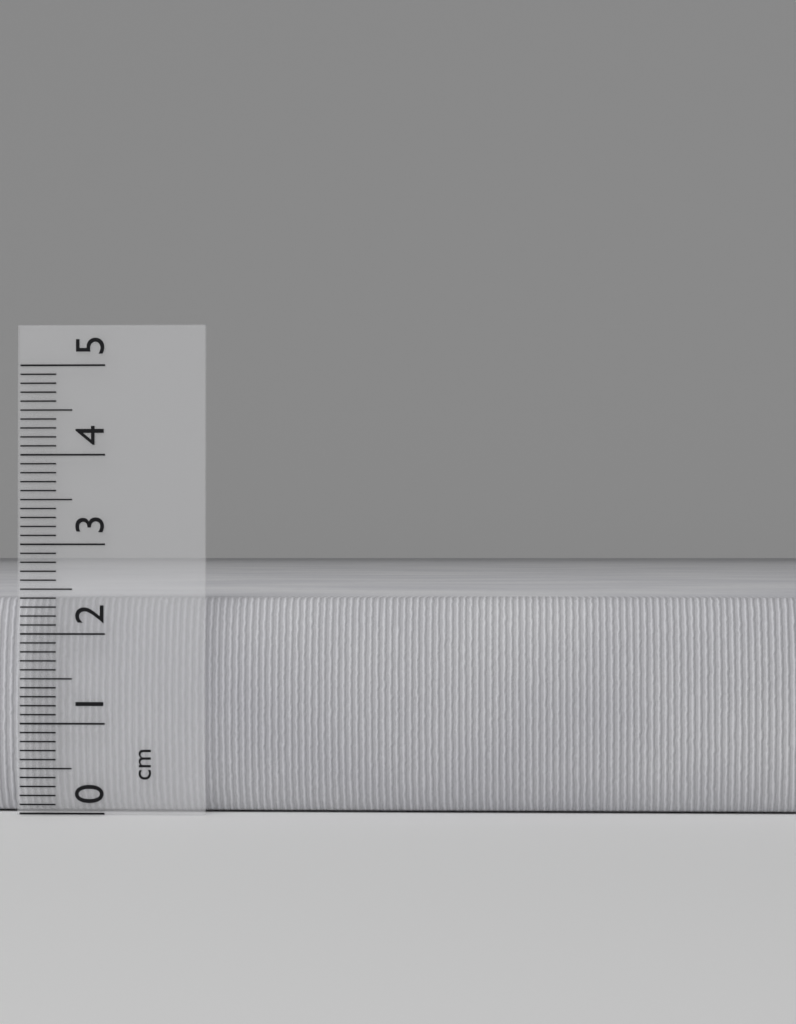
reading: 2.4 cm
